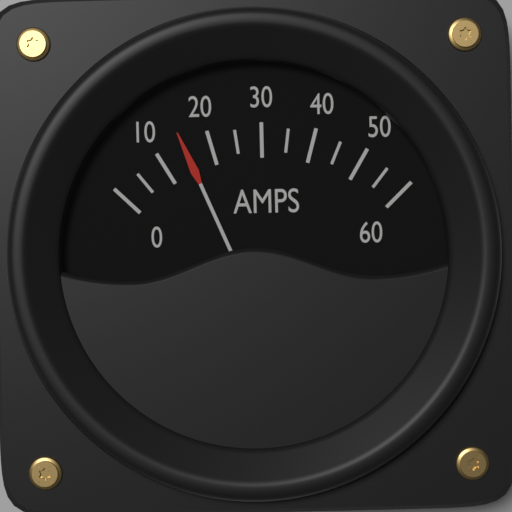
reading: 15 A
